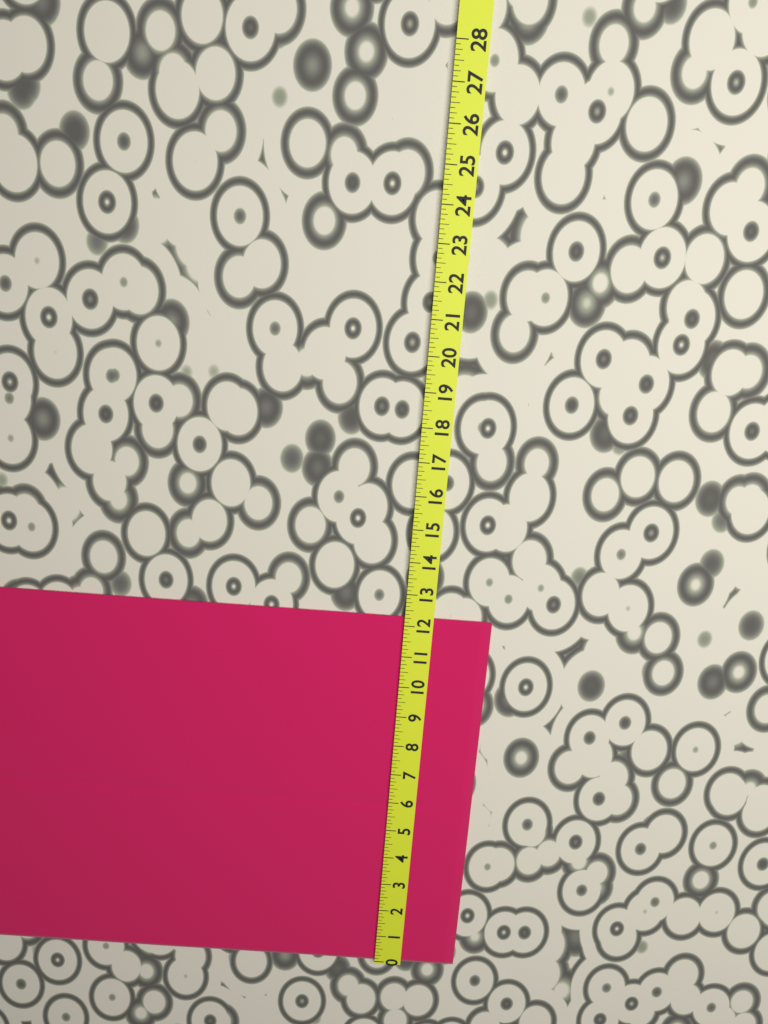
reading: 12.250 (no unit)
